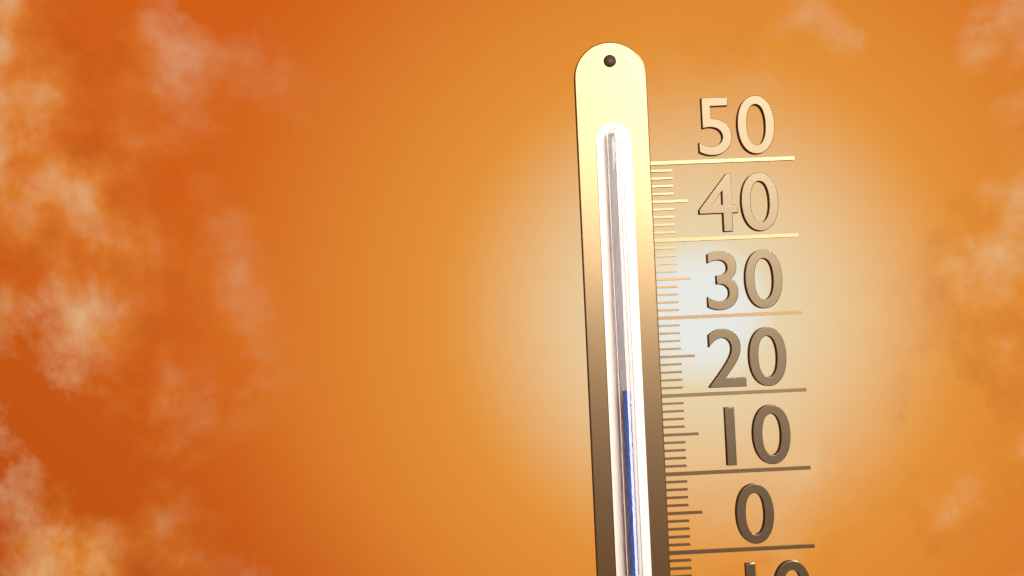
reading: 21 (no unit)
